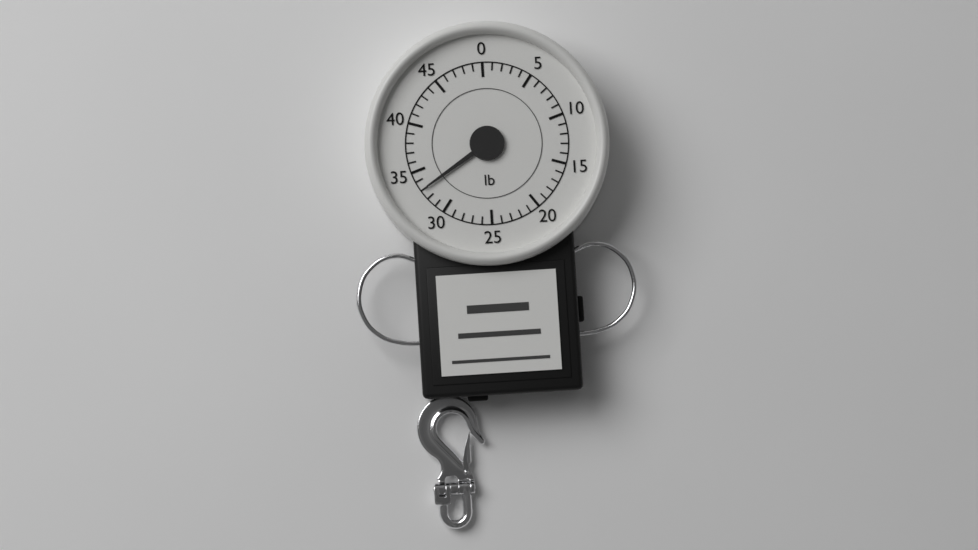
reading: 33 lb
